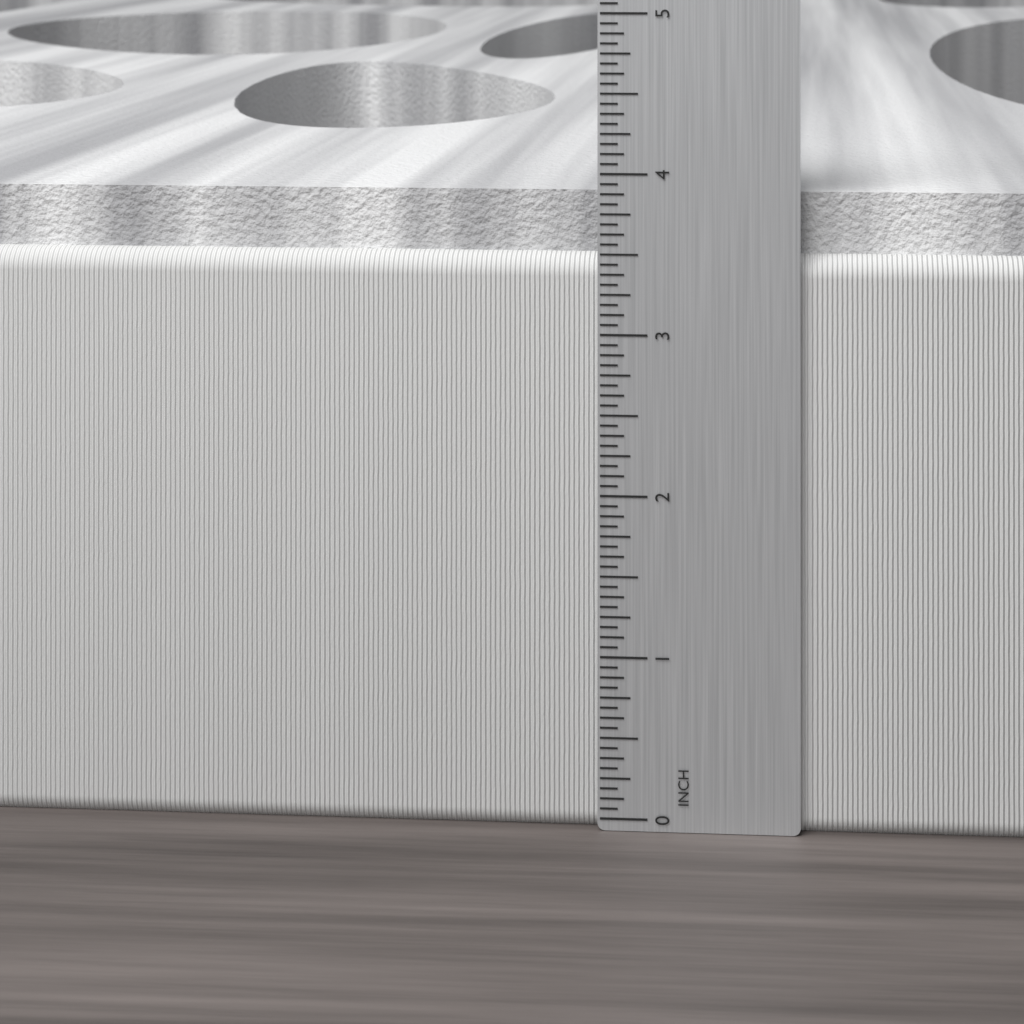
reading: 3.8750 in
